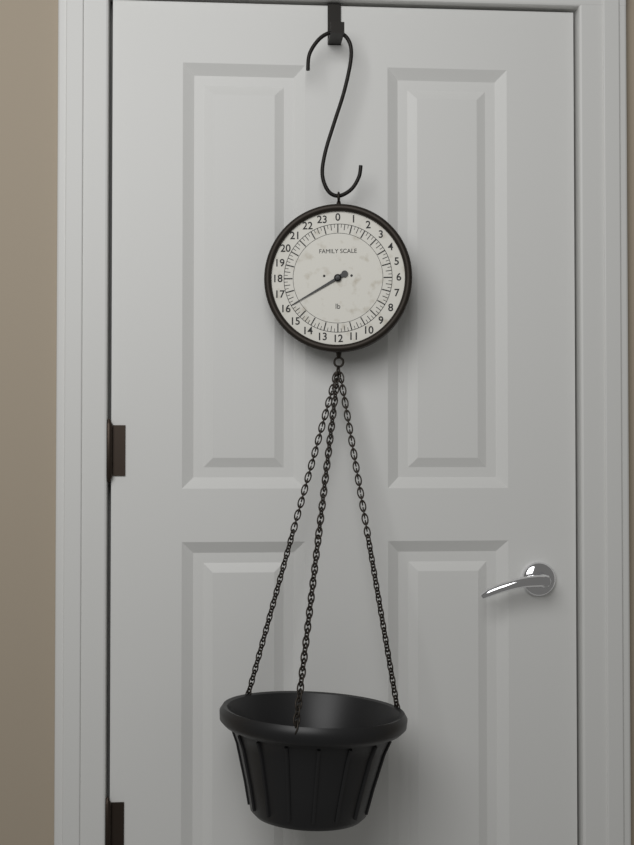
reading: 16.00 lb
